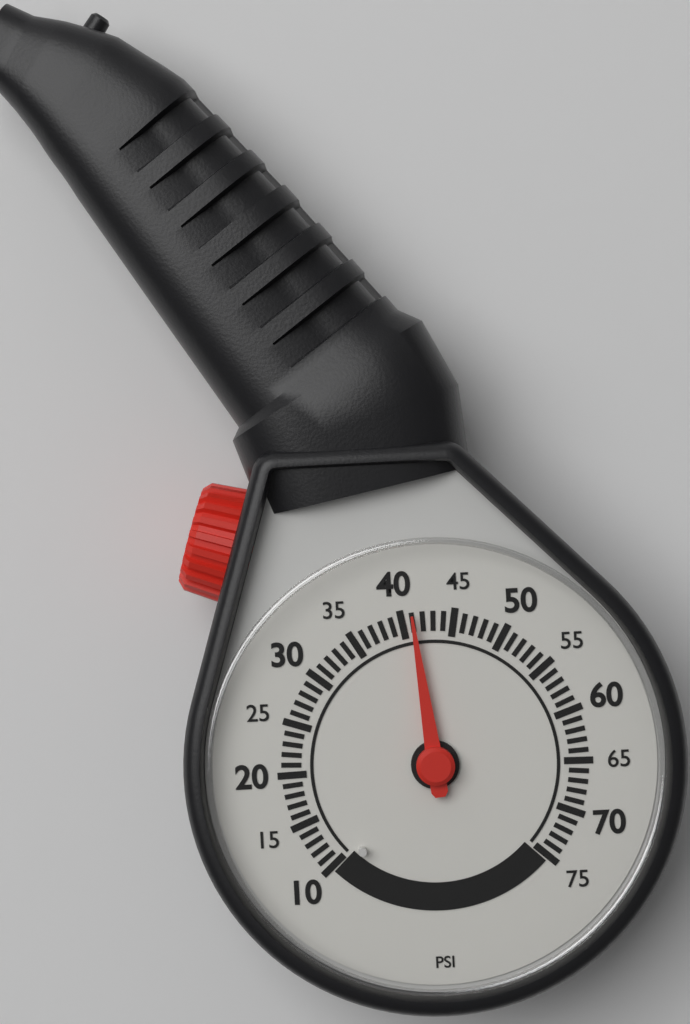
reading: 41 psi
